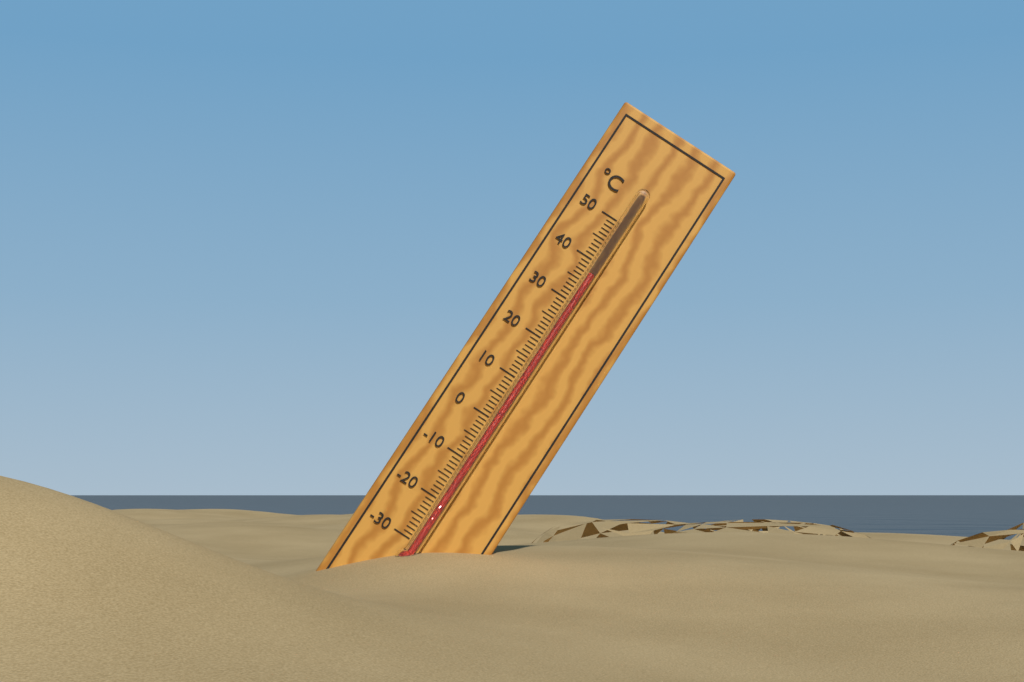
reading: 37 °C
